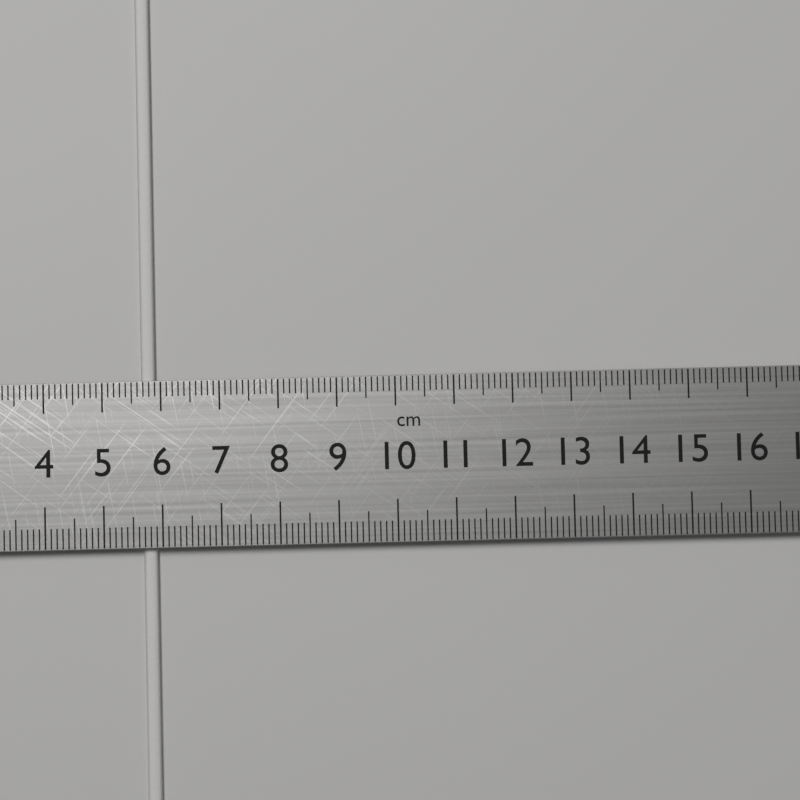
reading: 5.9 cm
